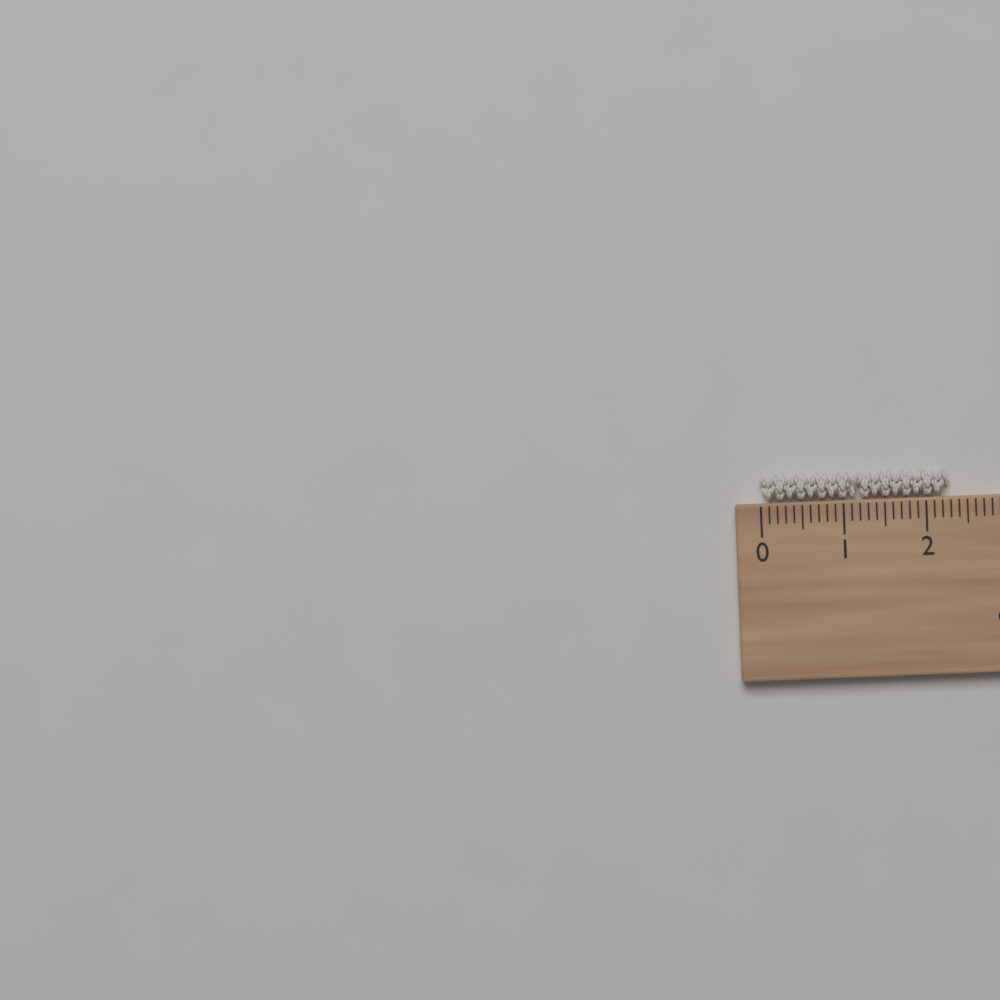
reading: 2.3 cm
